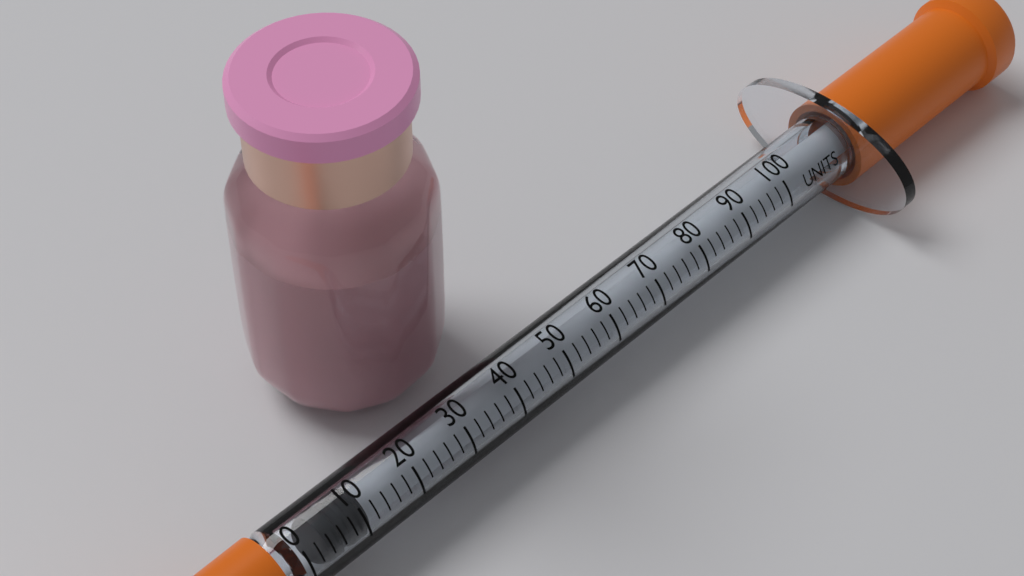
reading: 4 units
